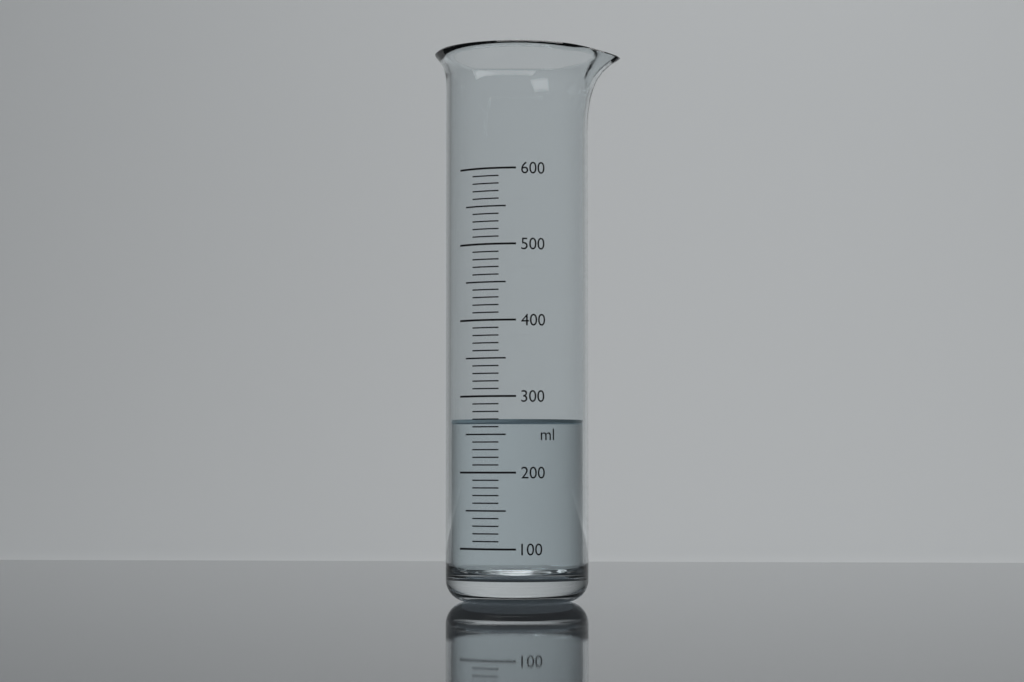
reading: 270 ml
